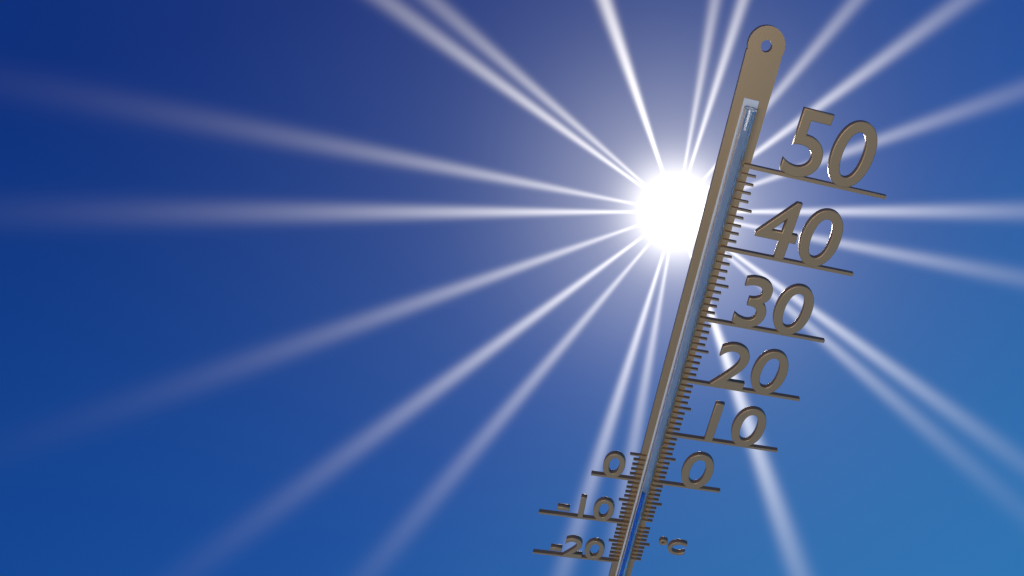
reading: -2 °C
